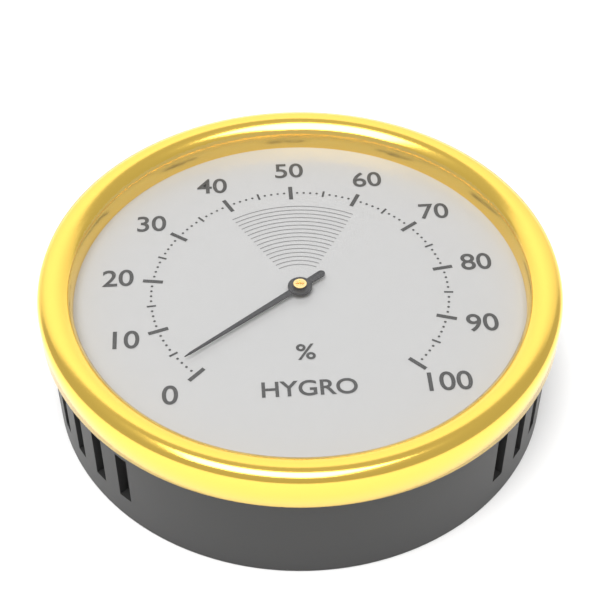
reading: 3 %
